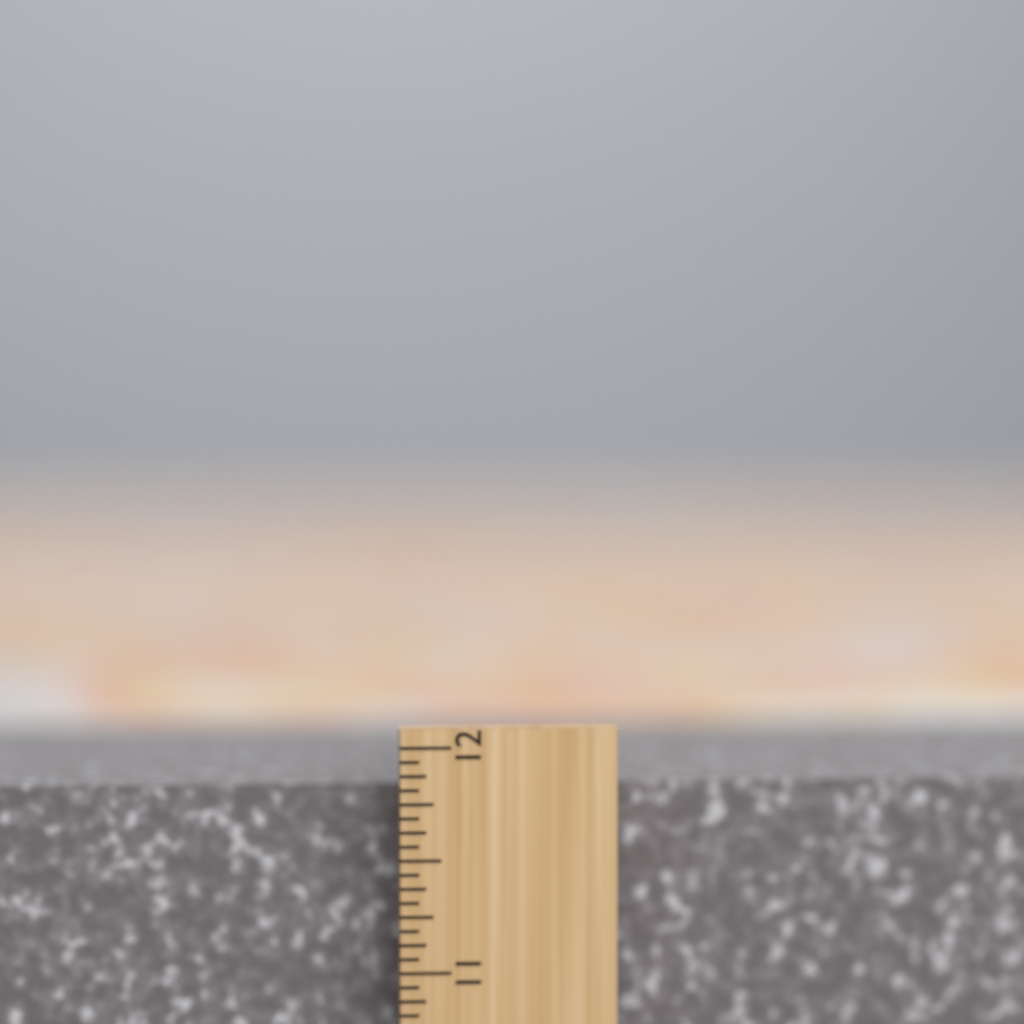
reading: 11.8125 inch
